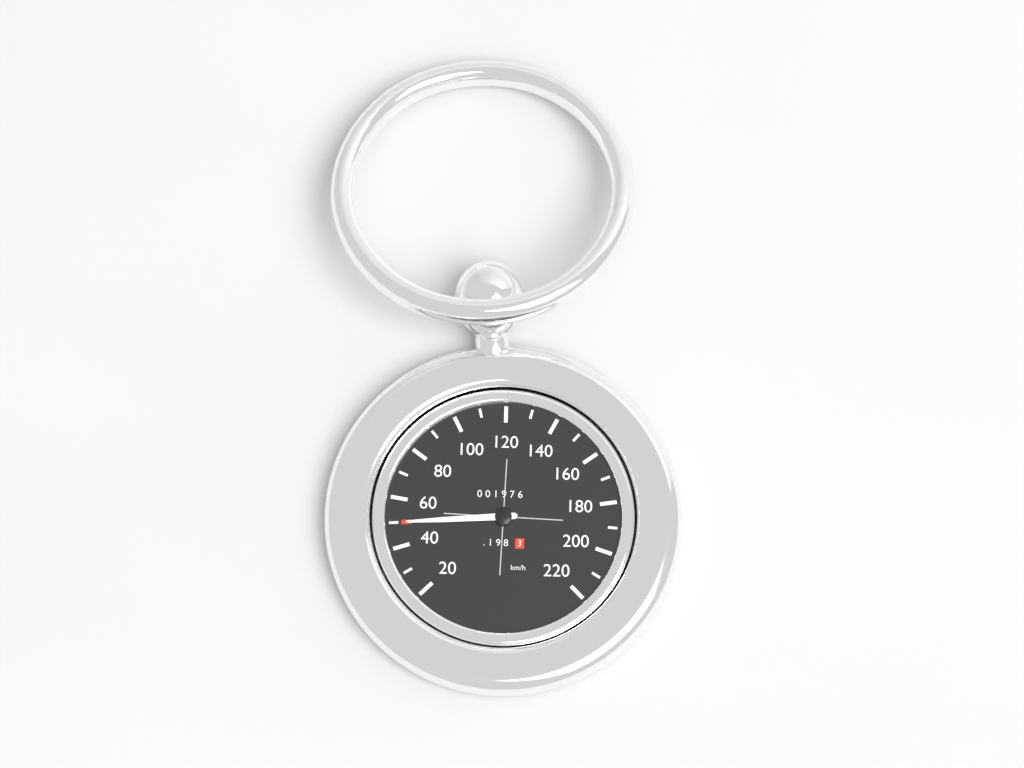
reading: 50 km/h
